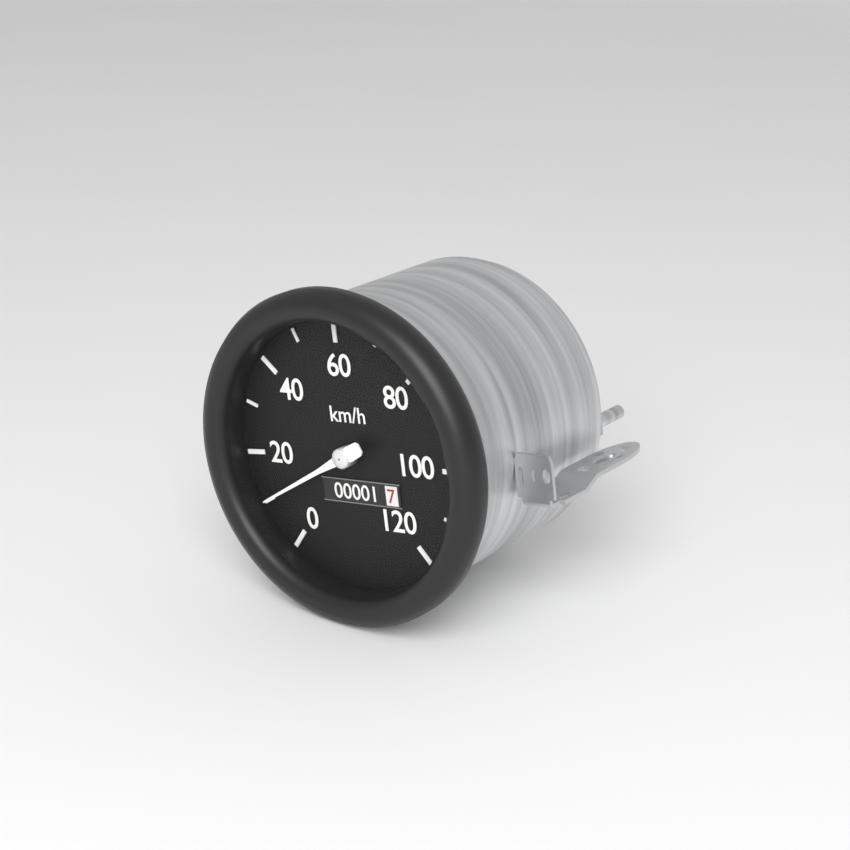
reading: 10 km/h
